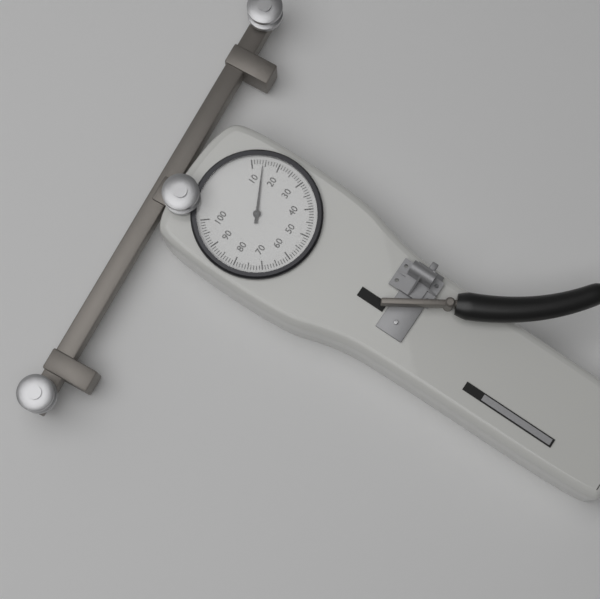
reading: 14 (no unit)
